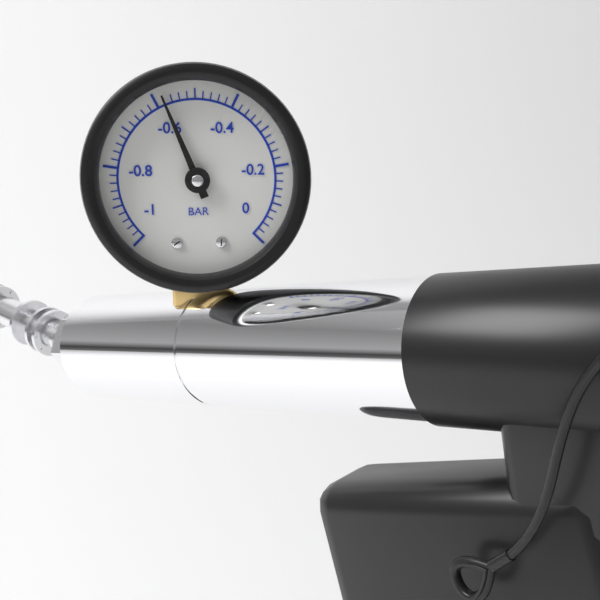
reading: -0.58 bar
